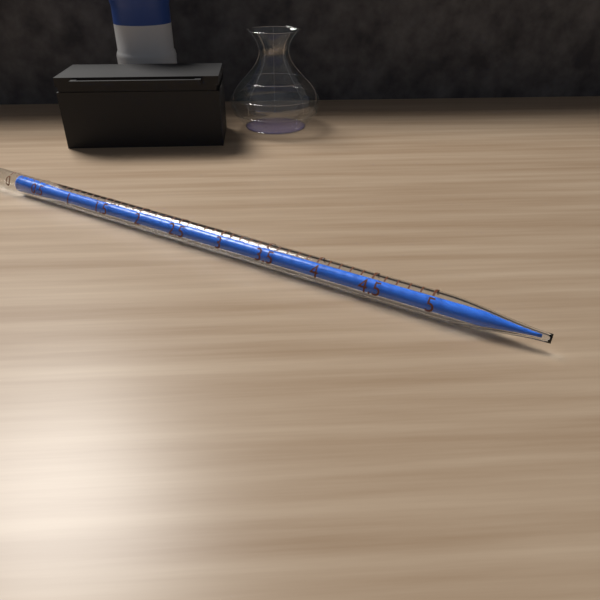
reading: 0.1 ml
